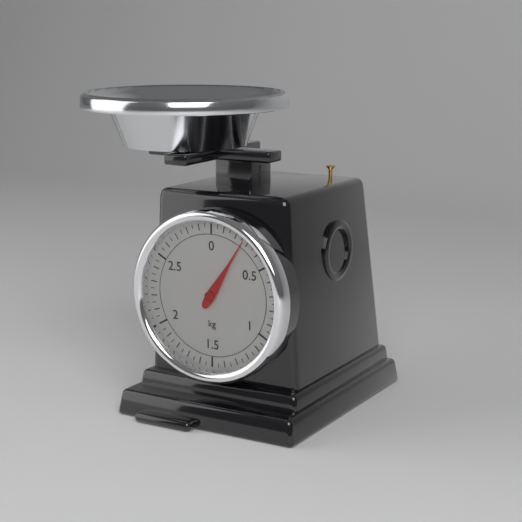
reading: 0.27 kg
